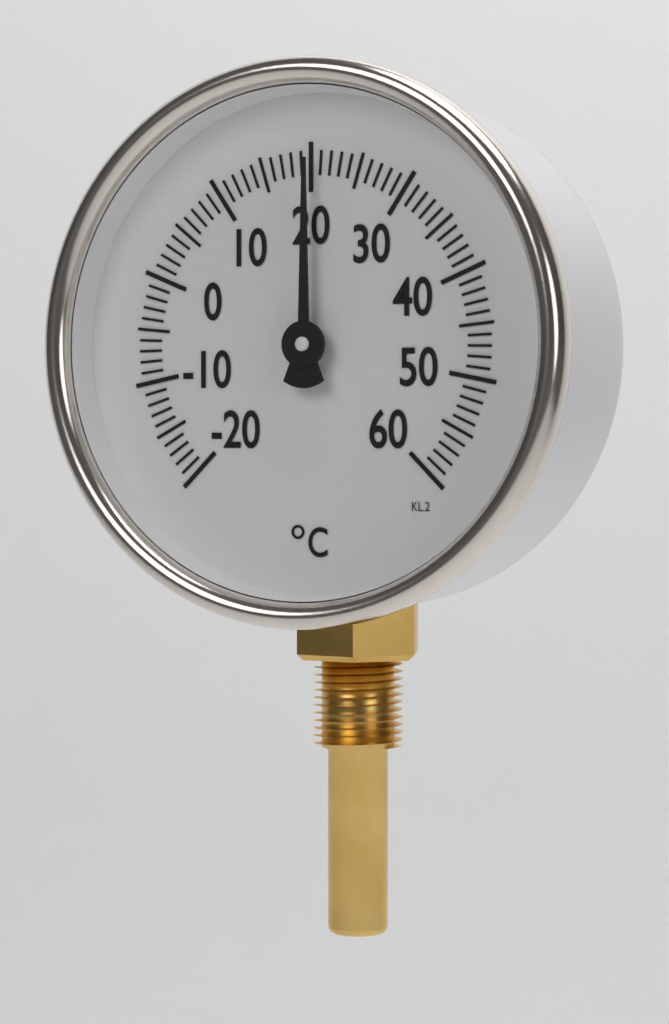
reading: 20 °C
